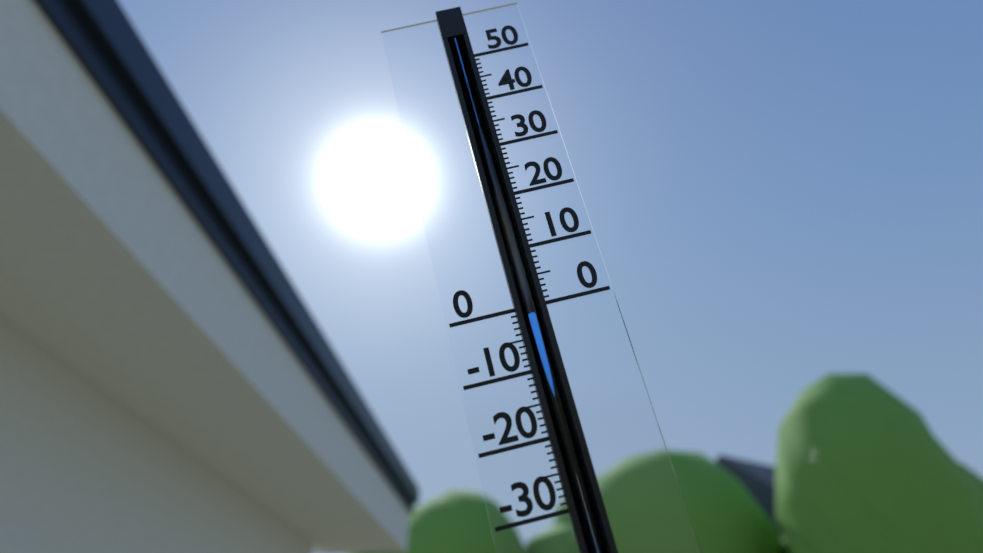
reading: -1 (no unit)
